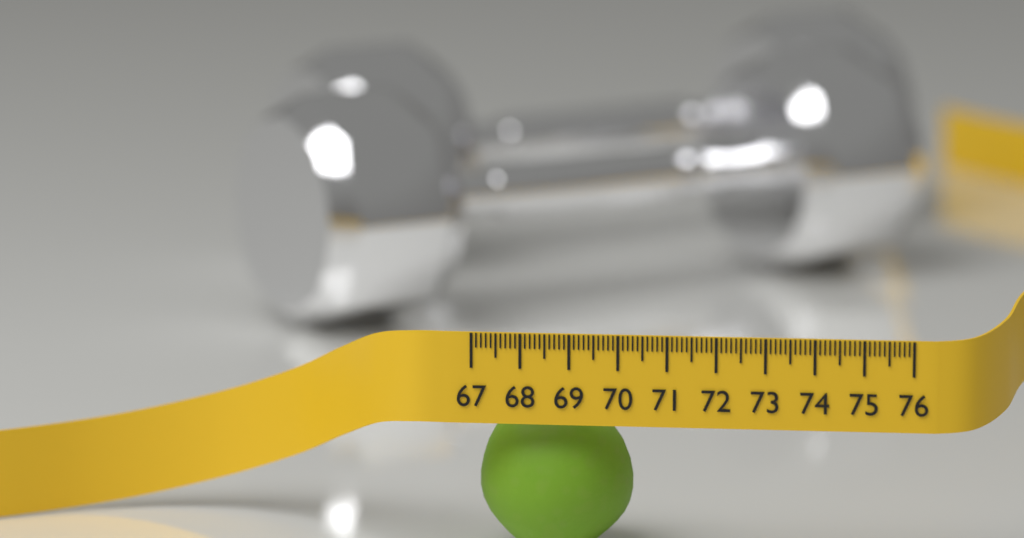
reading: 70.2 (no unit)
